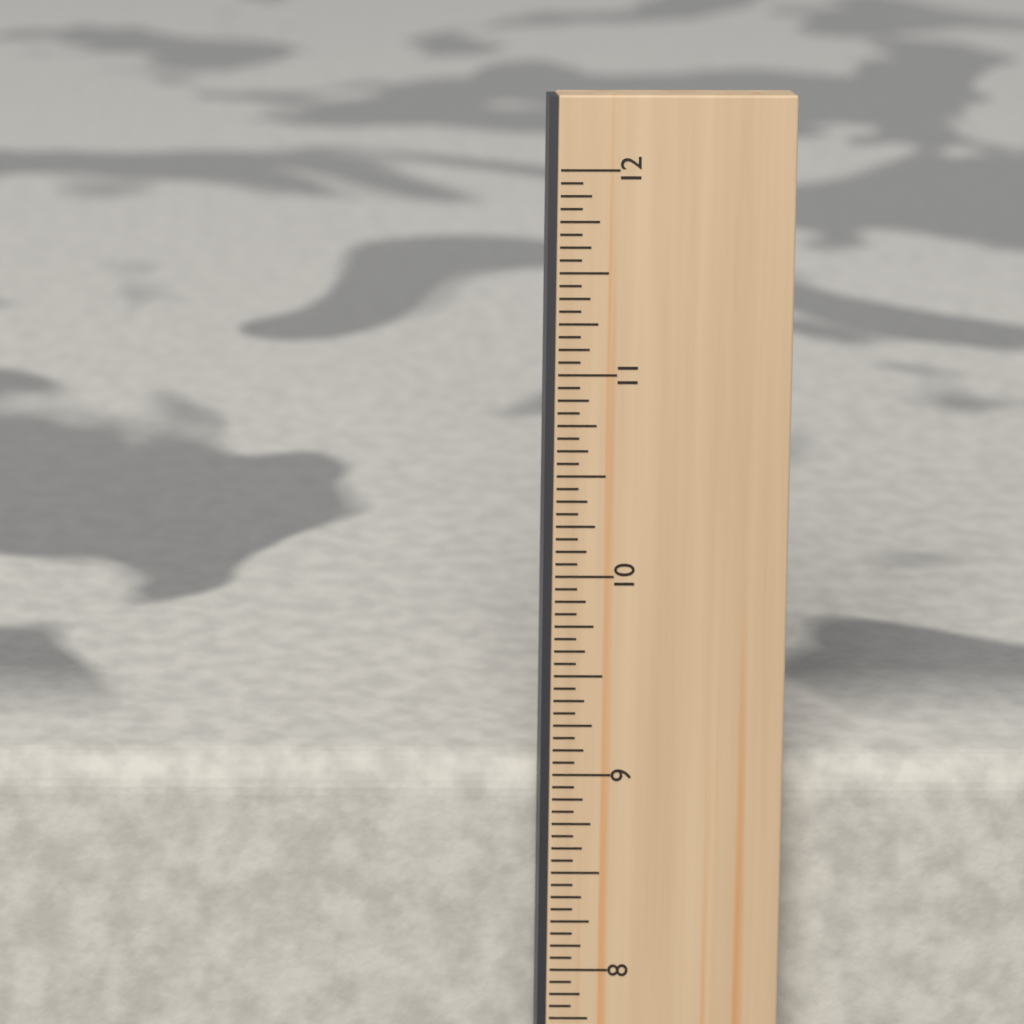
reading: 9.0000 in
